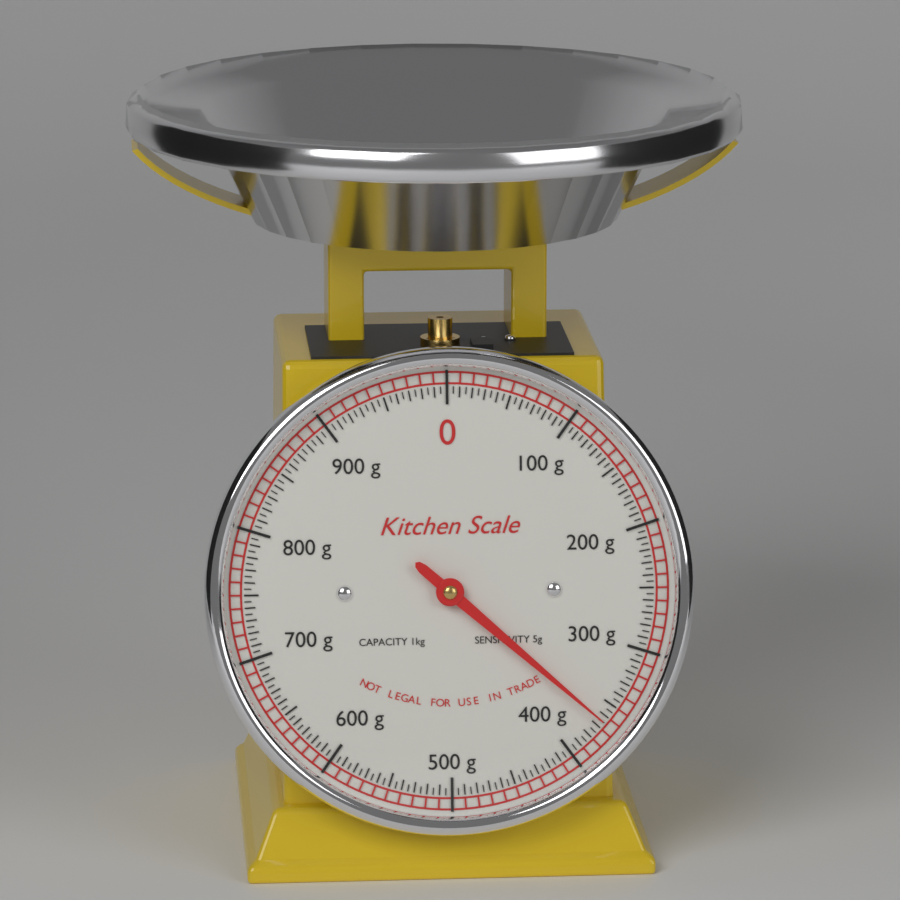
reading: 365 g
